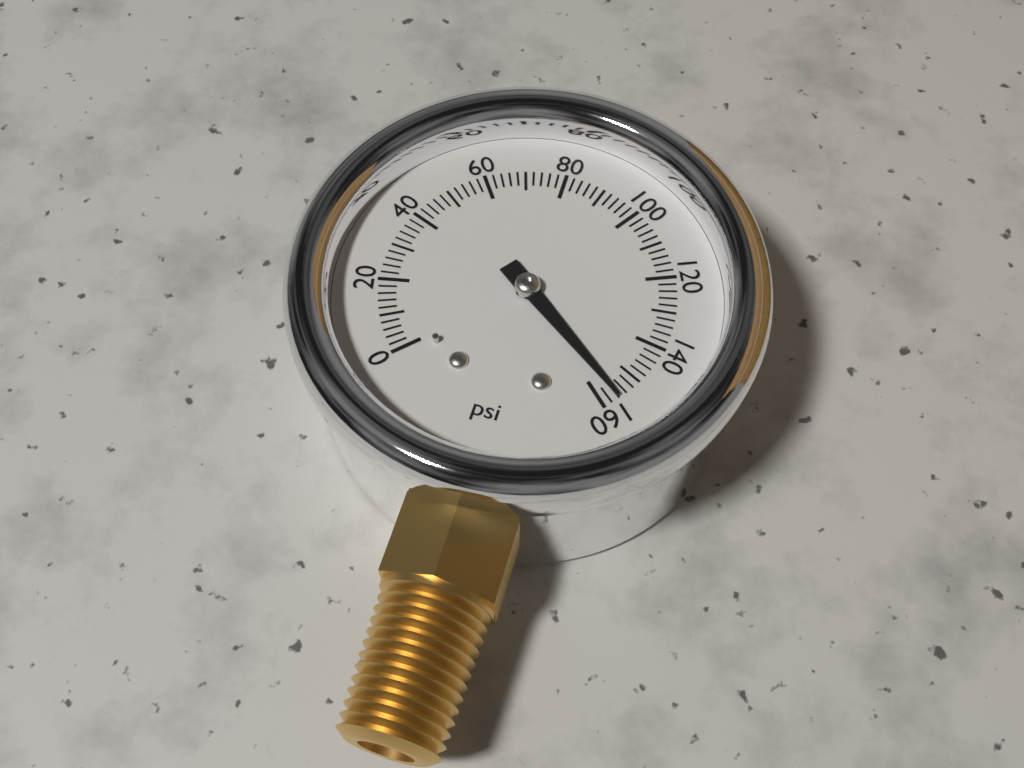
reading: 156 psi
